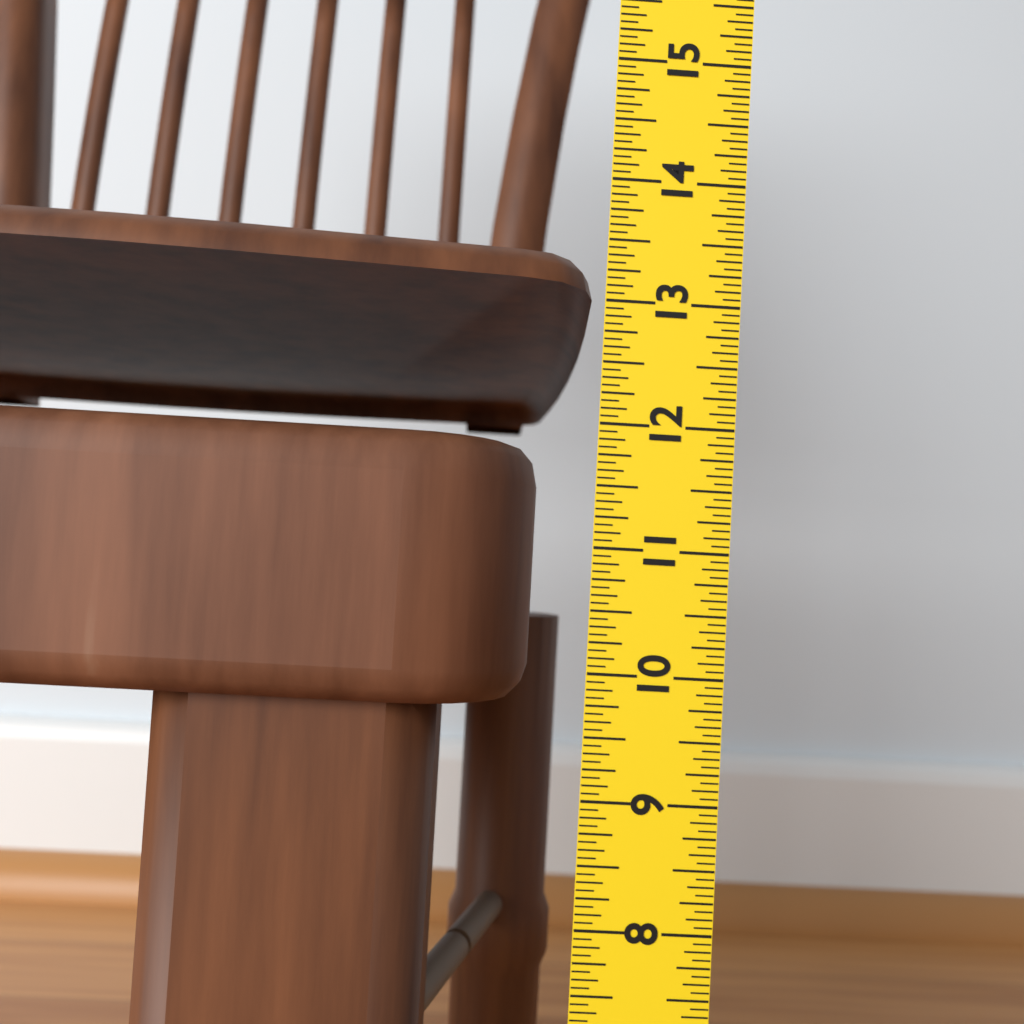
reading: 11.8750 in
